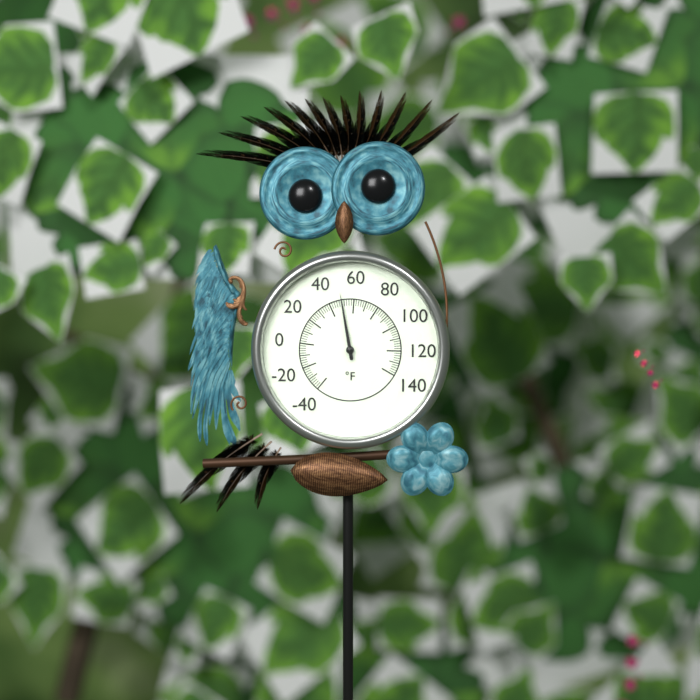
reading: 50 °F
